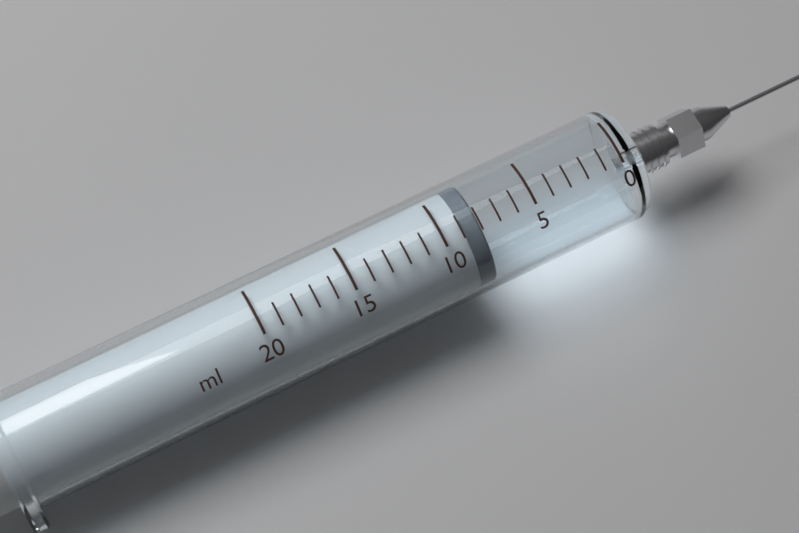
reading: 8 ml
